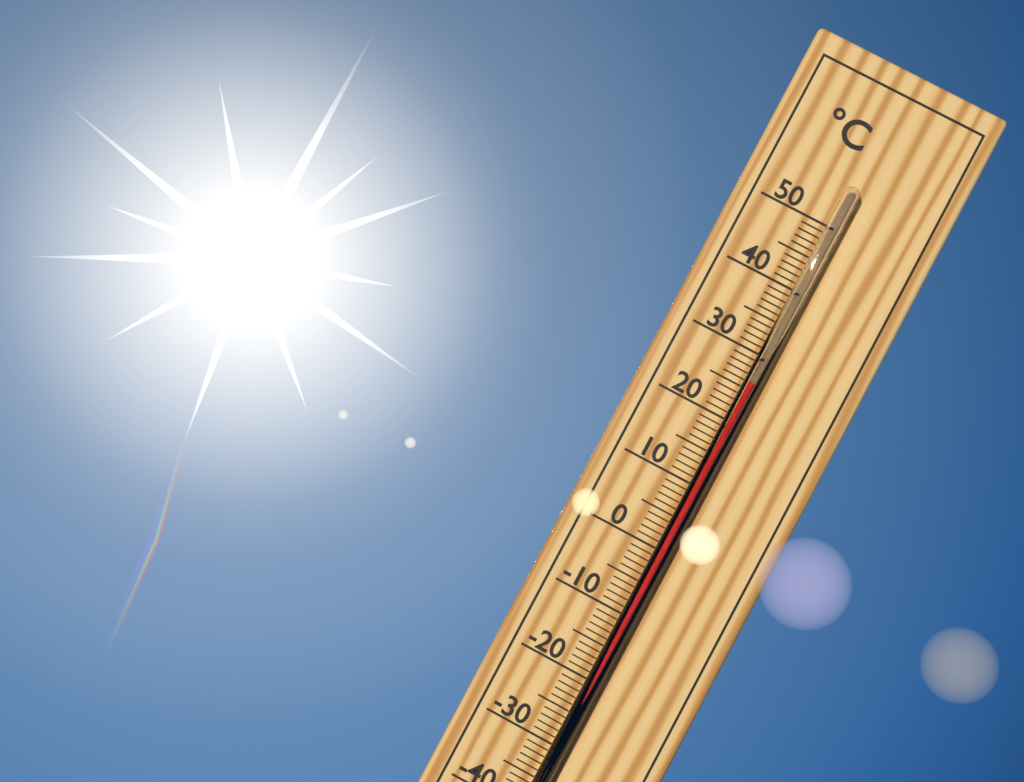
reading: 26 °C
